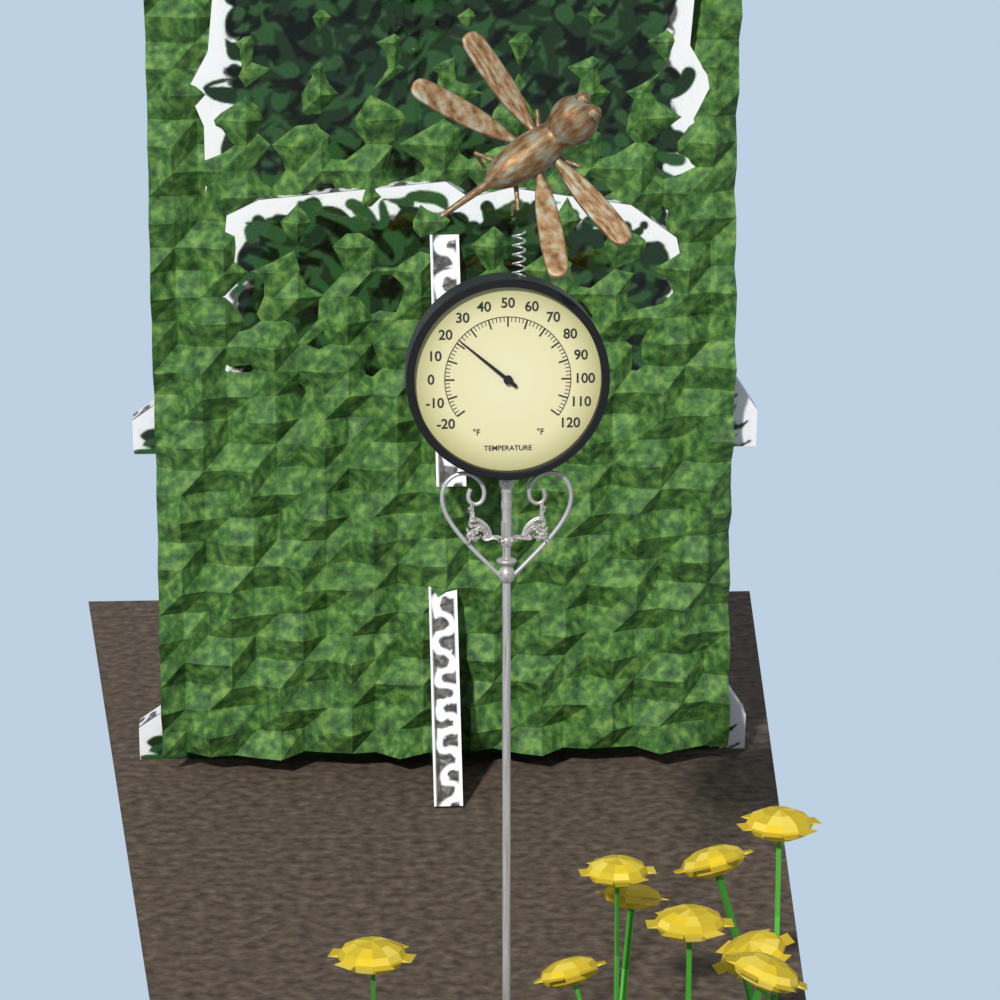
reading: 22 °F
